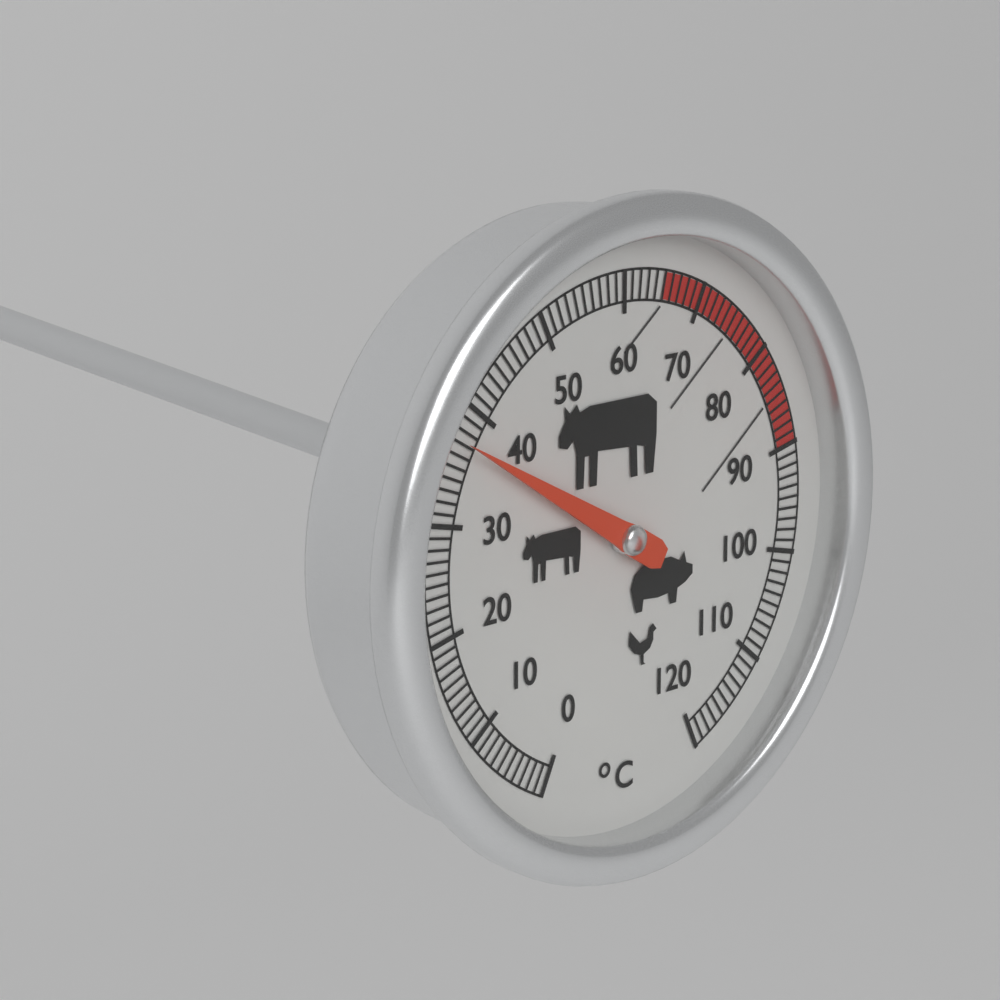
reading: 37 °C
